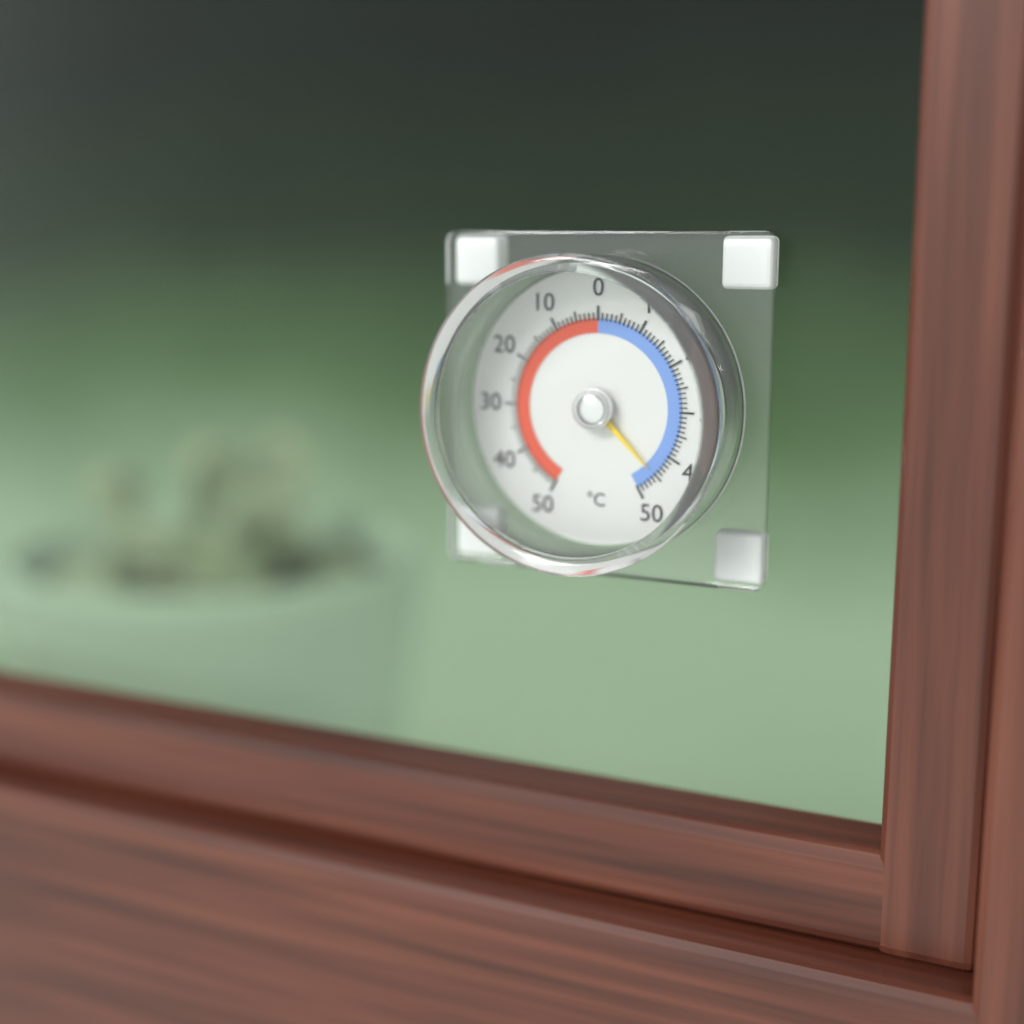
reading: -45 °C
